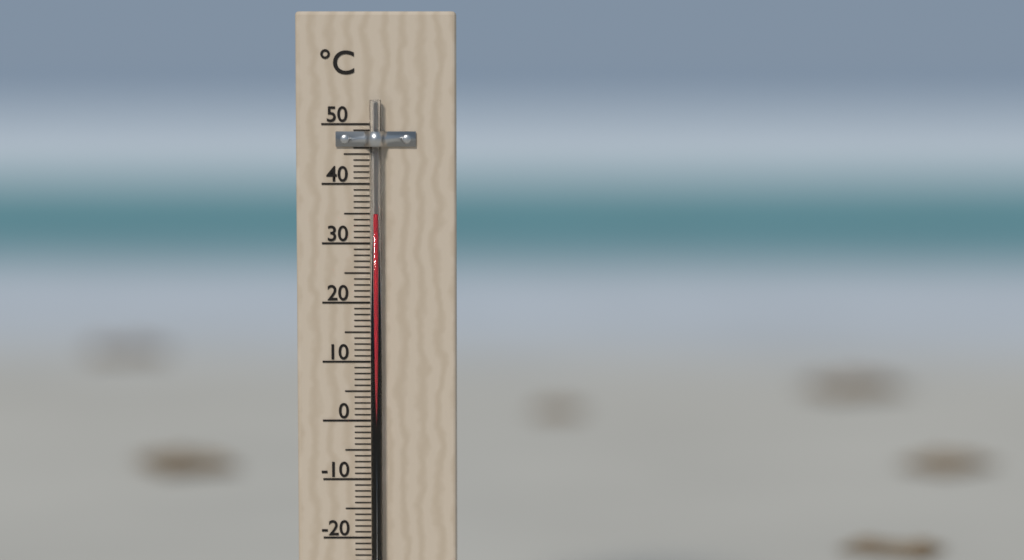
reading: 35 °C
